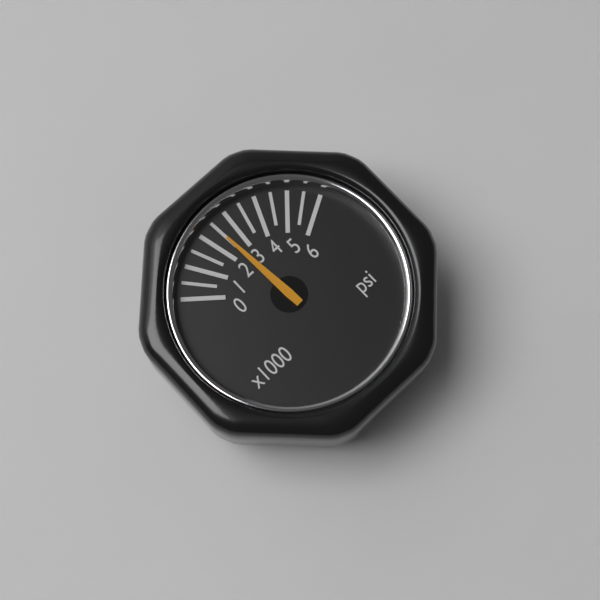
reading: 2500 psi
